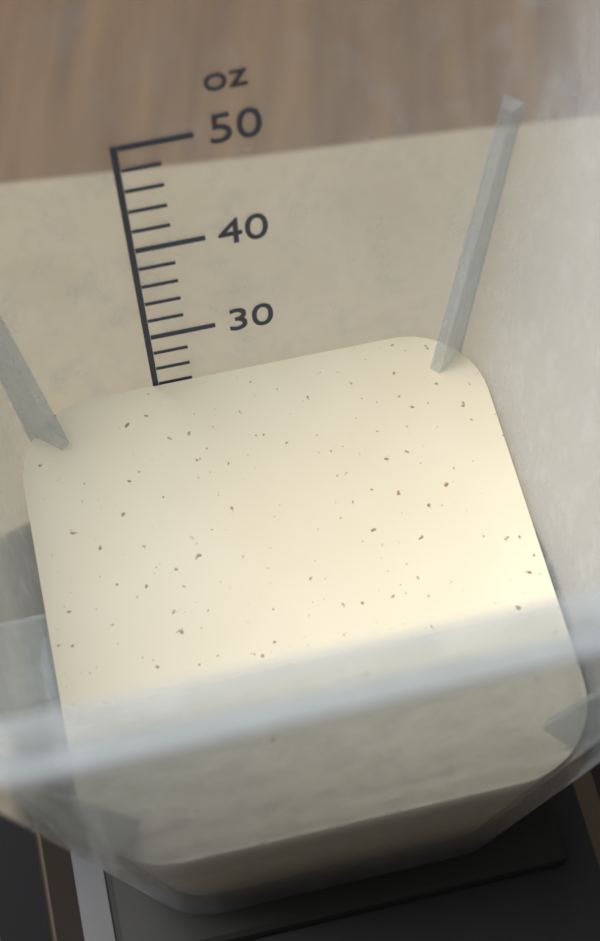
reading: 24 oz
